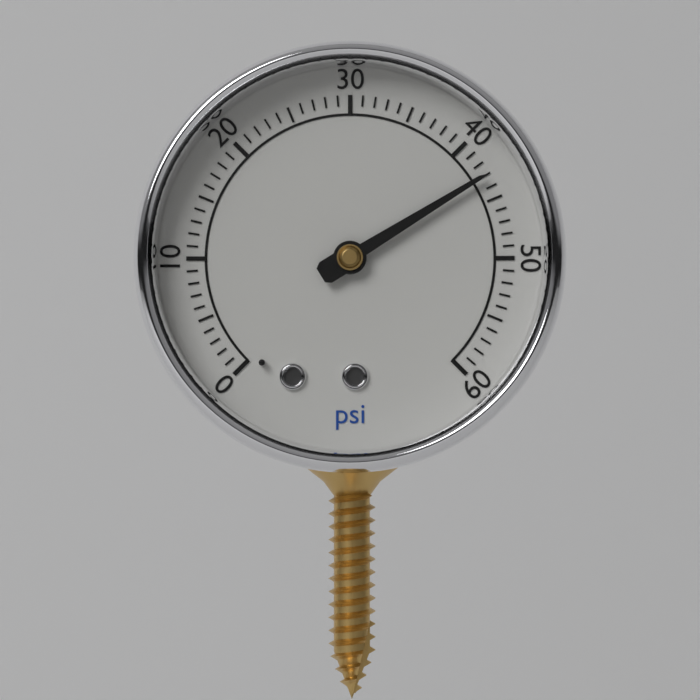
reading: 43 psi
